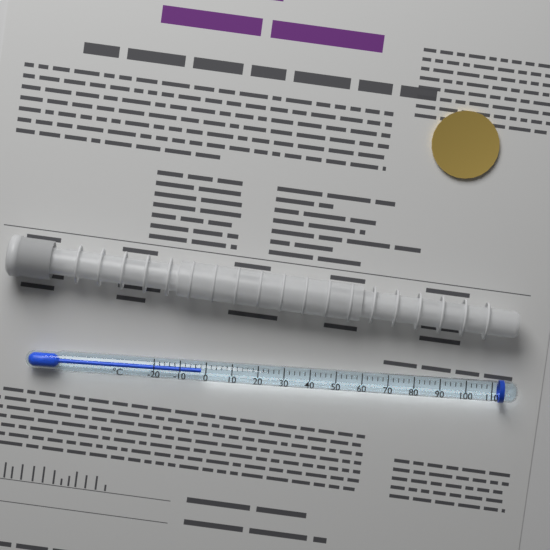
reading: -2 °C
